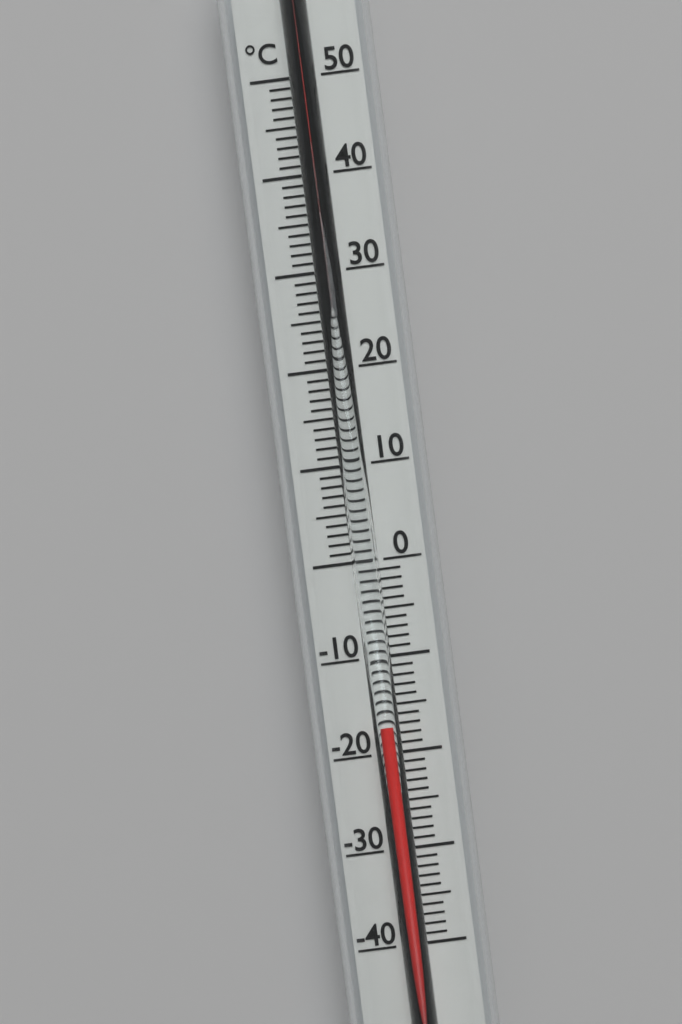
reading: -17 °C
